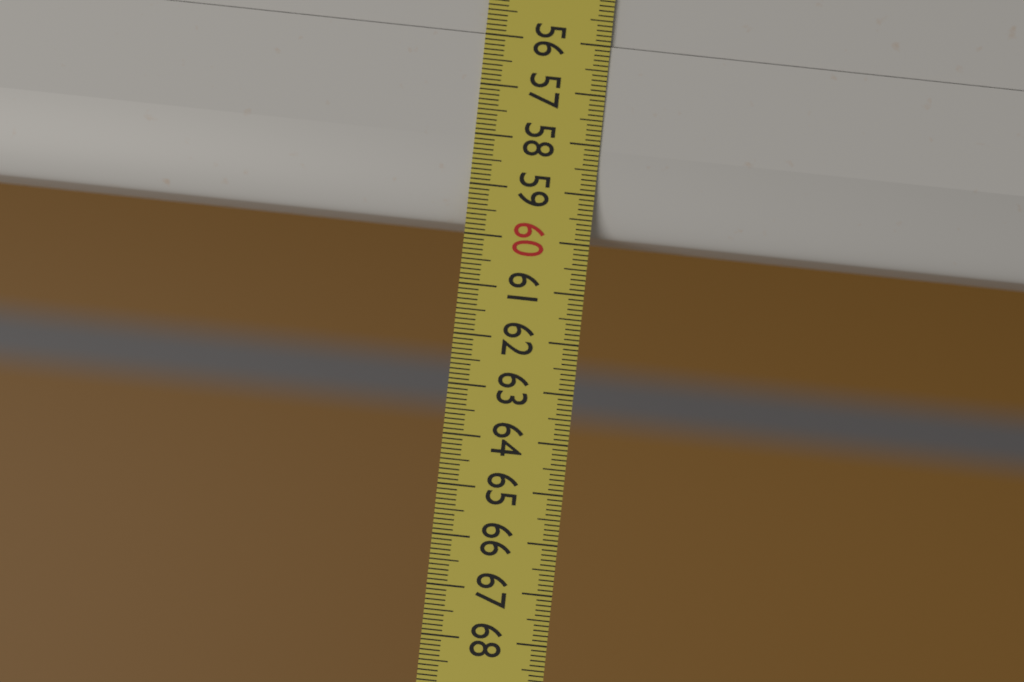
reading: 59.8 (no unit)
